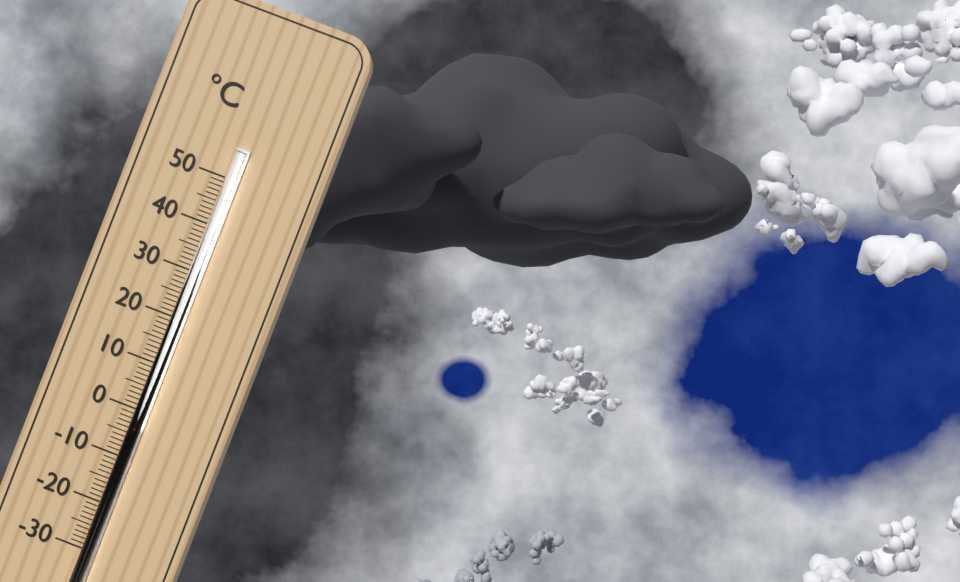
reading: -3 °C
